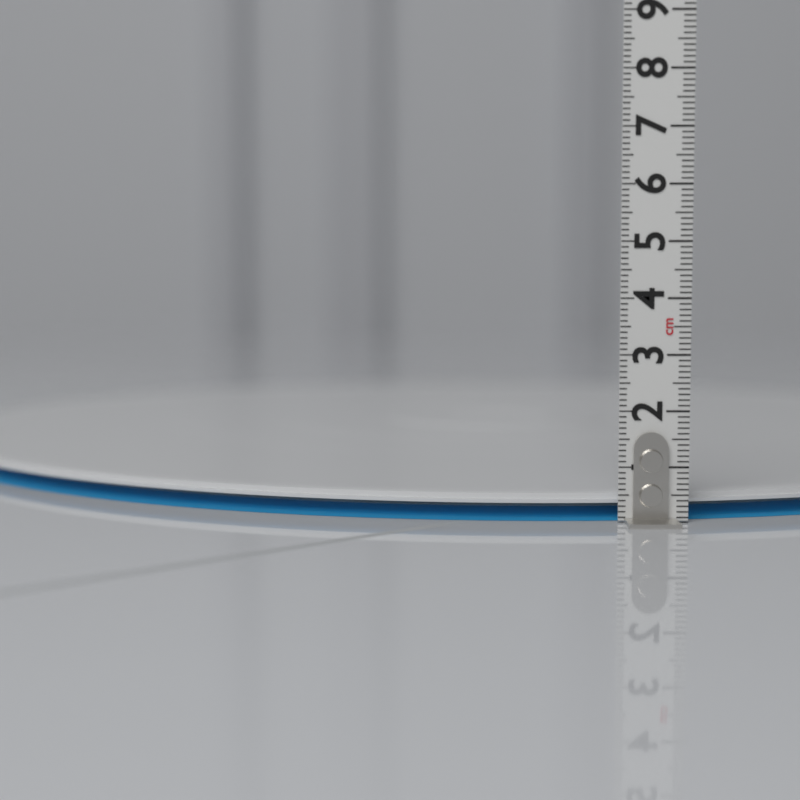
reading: 0.5 cm
